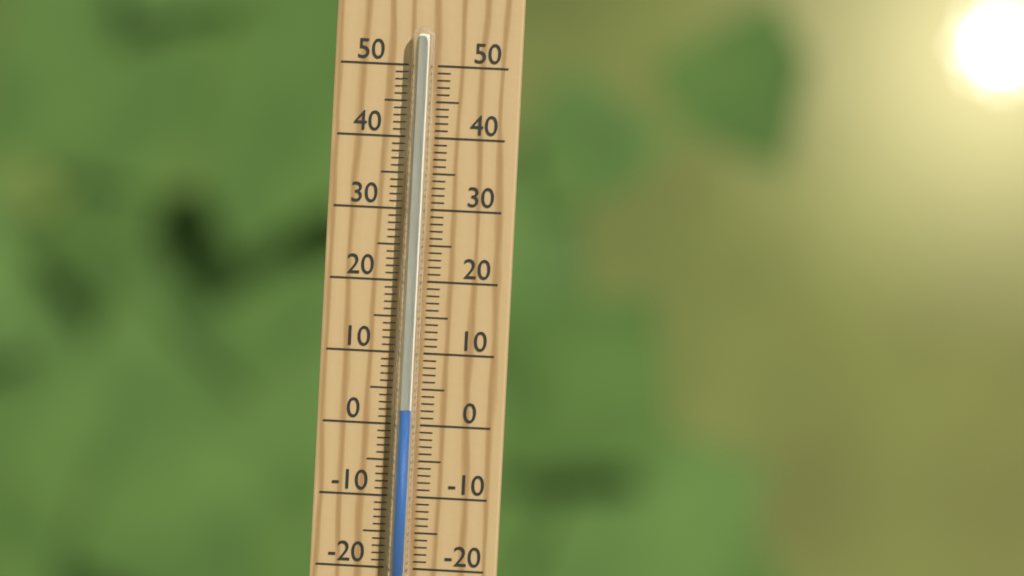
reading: 2 °C
